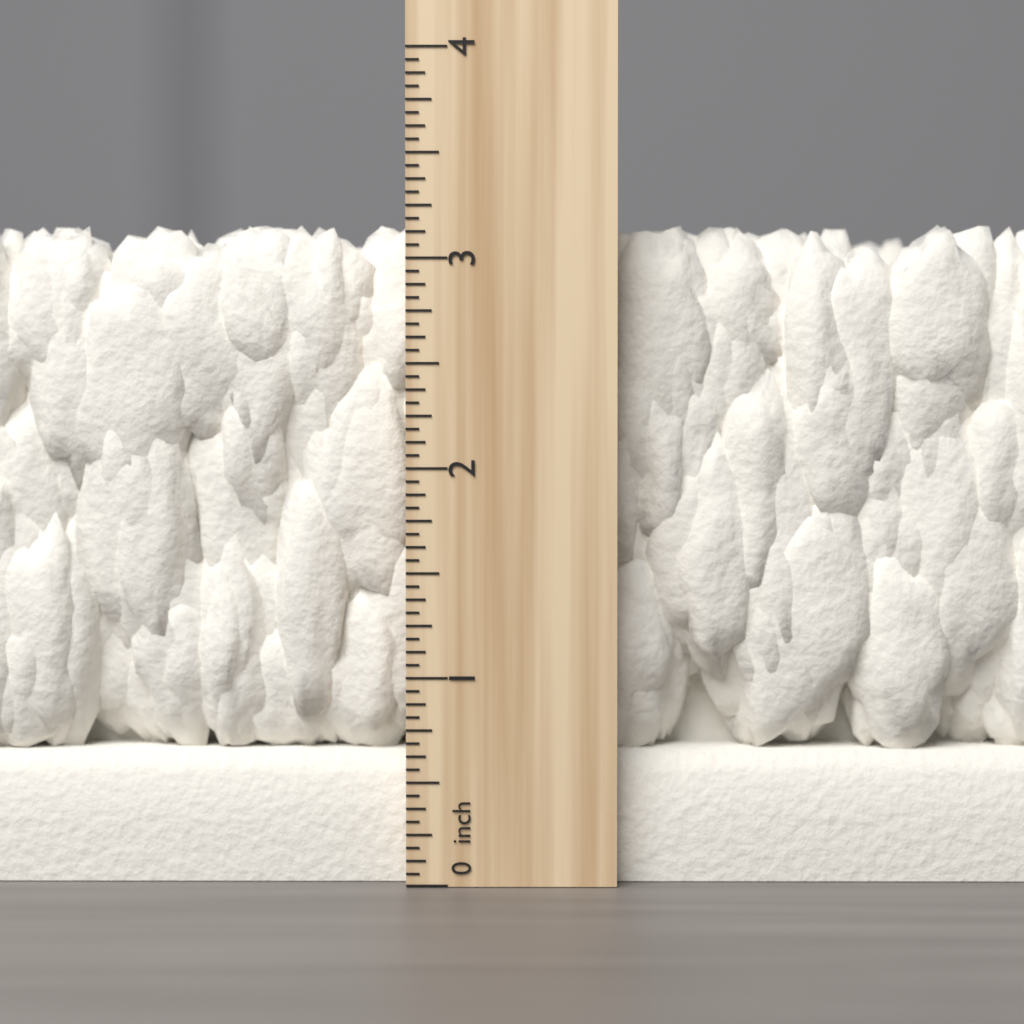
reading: 3.1875 inch
